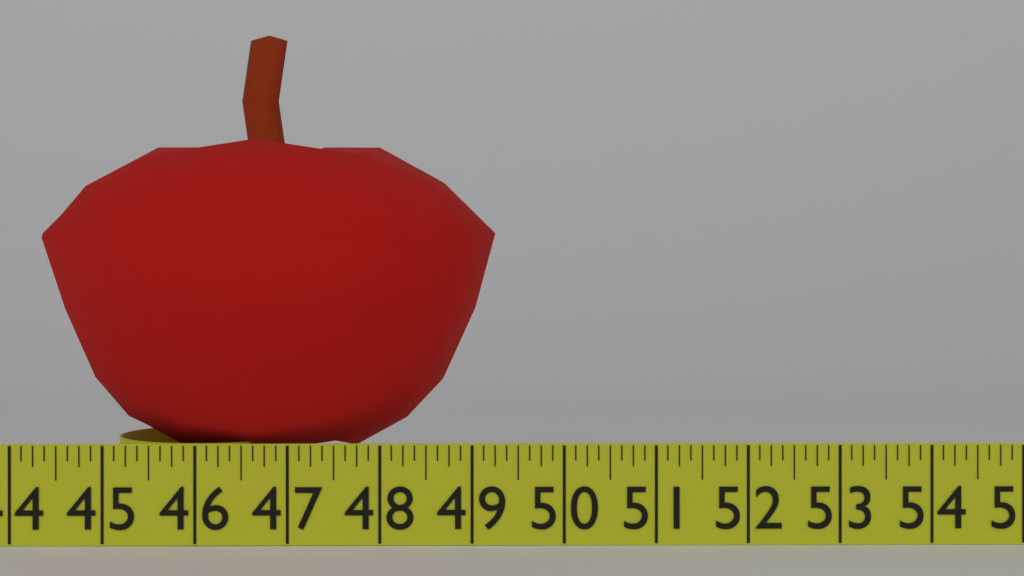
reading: 49.250 in
